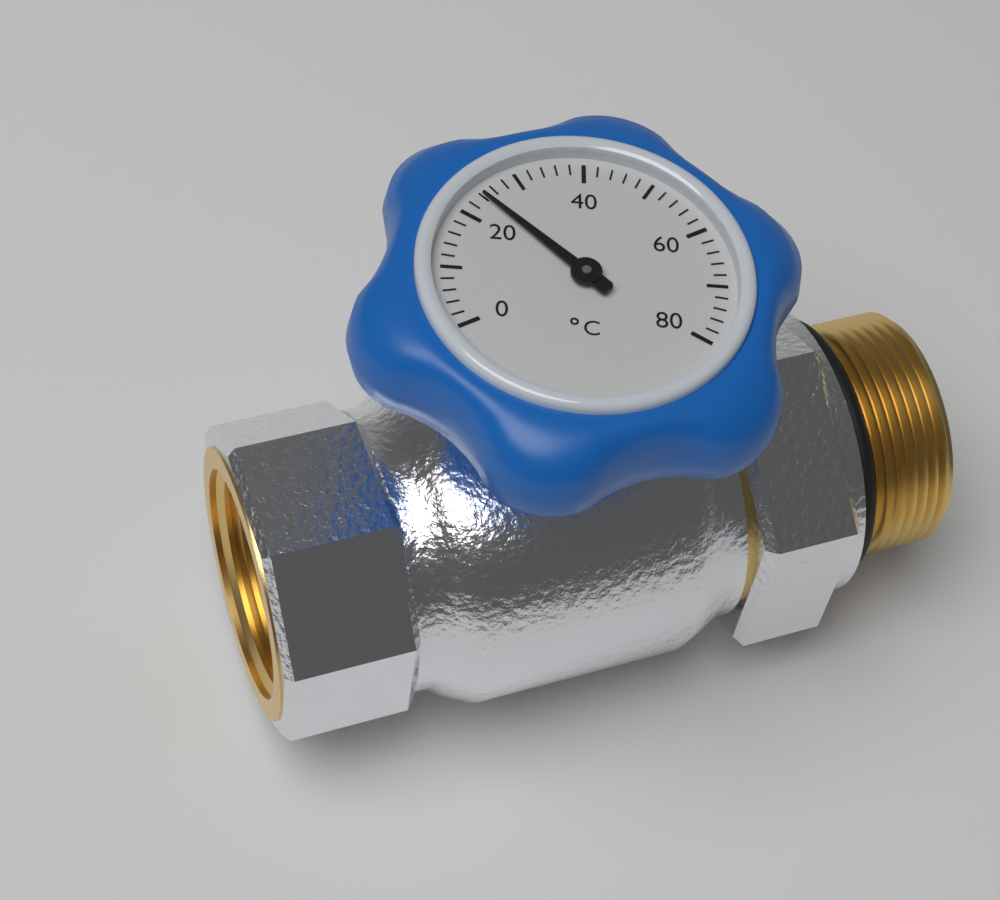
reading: 24 °C
